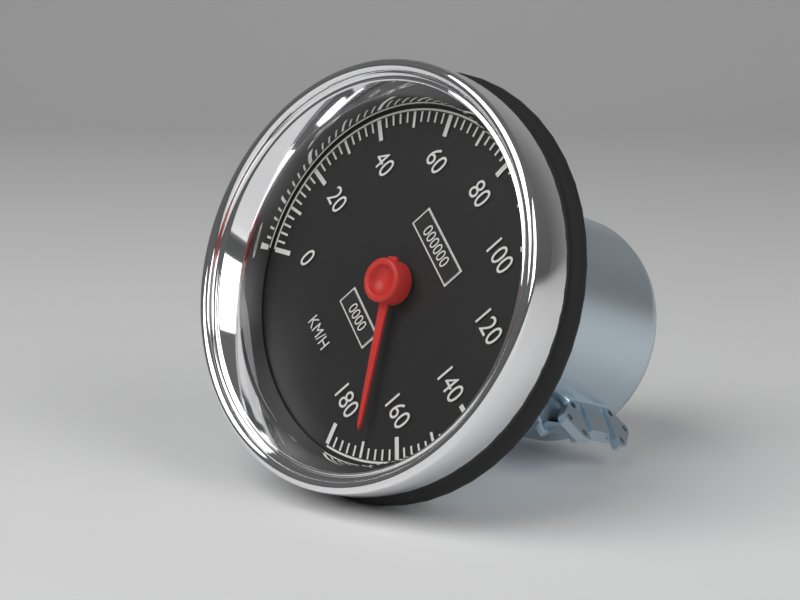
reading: 170 km/h
